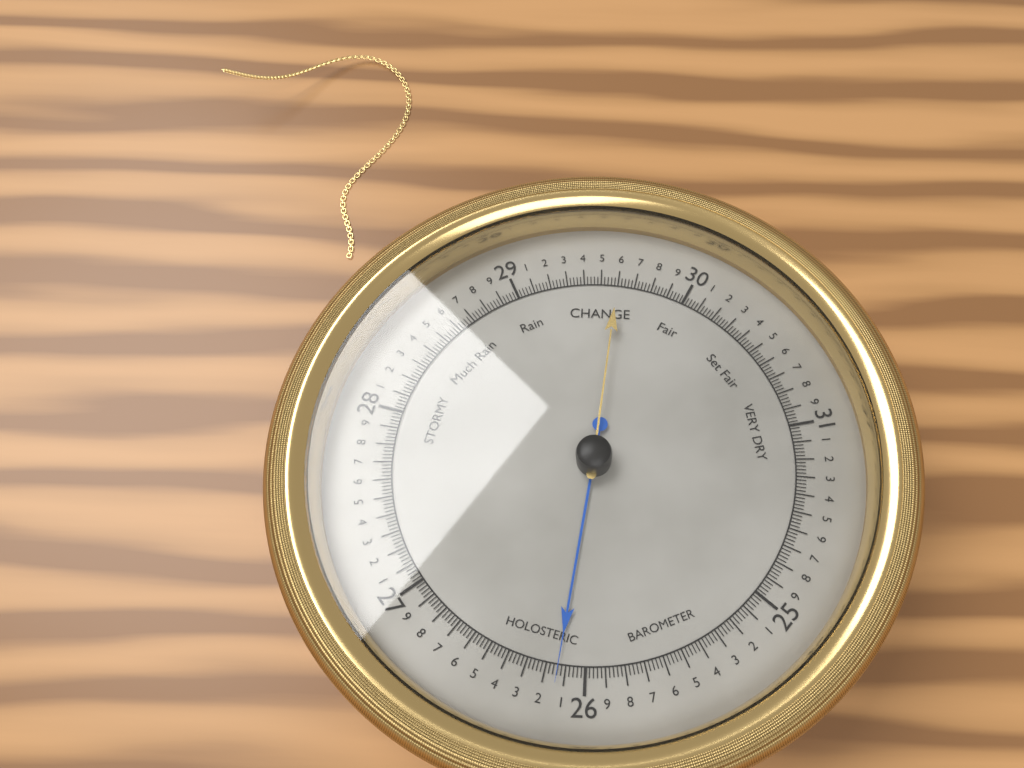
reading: 26.14 (no unit)
